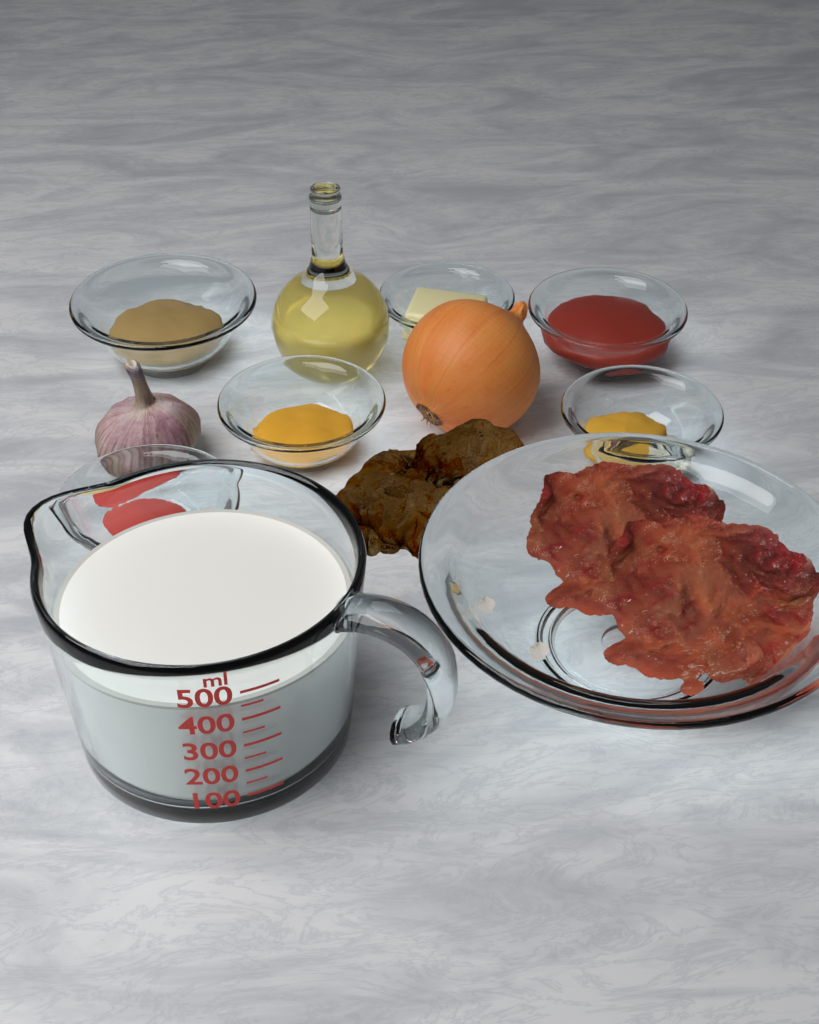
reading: 450 ml
